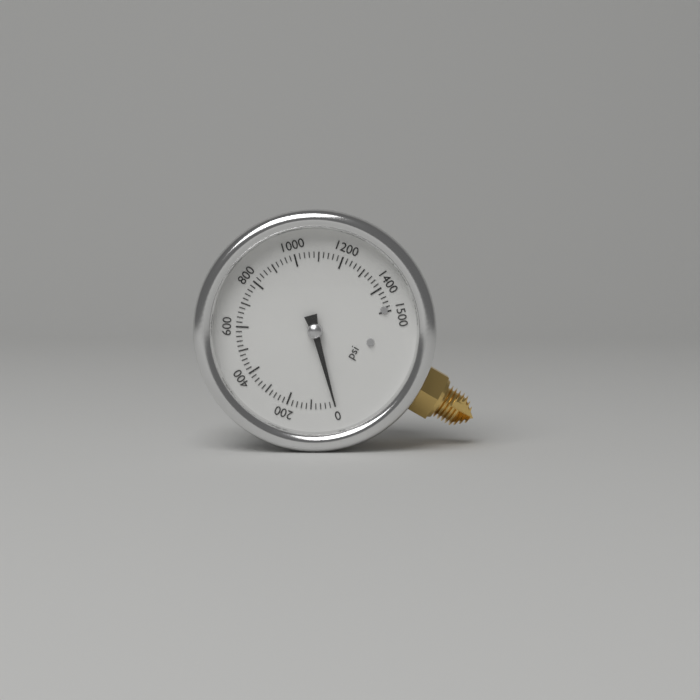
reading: 0 psi
